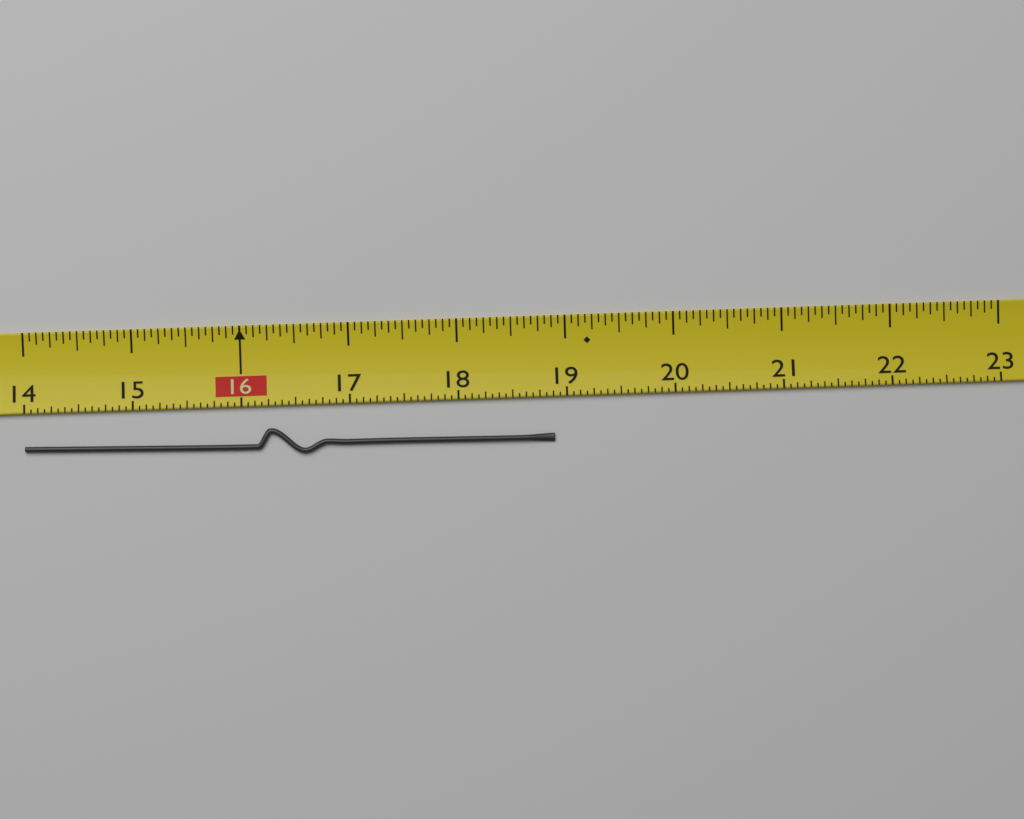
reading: 18.8750 (no unit)
